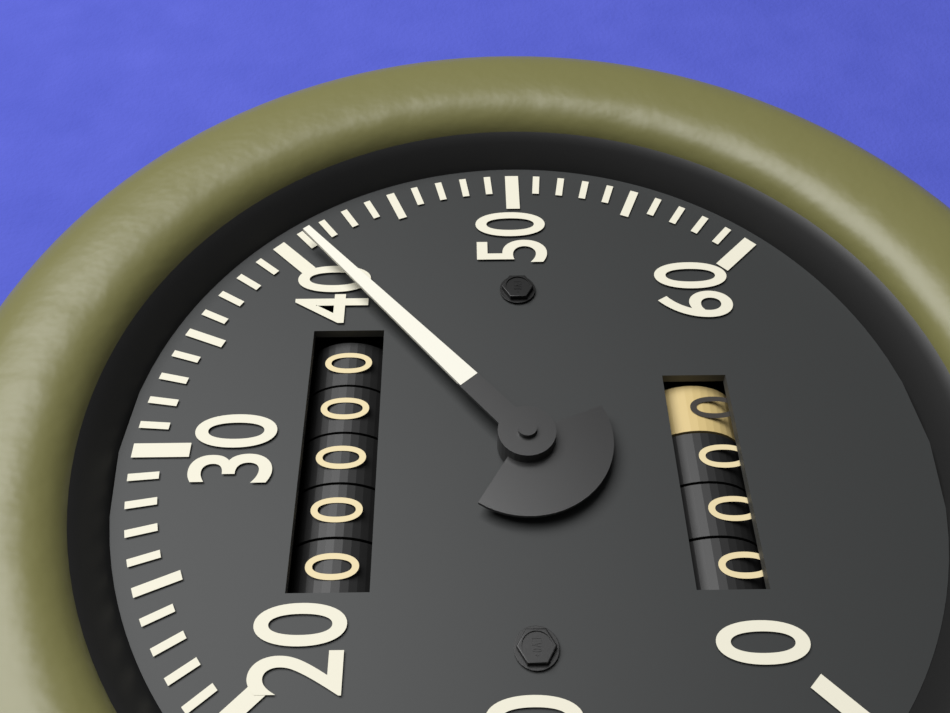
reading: 41 (no unit)
